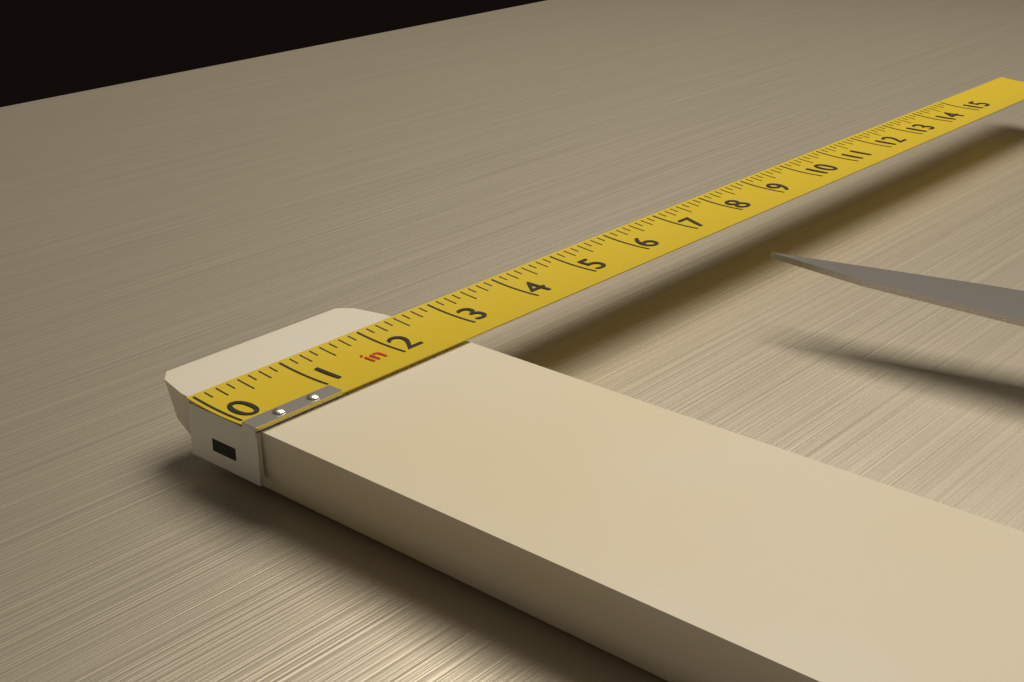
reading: 2.625 in
